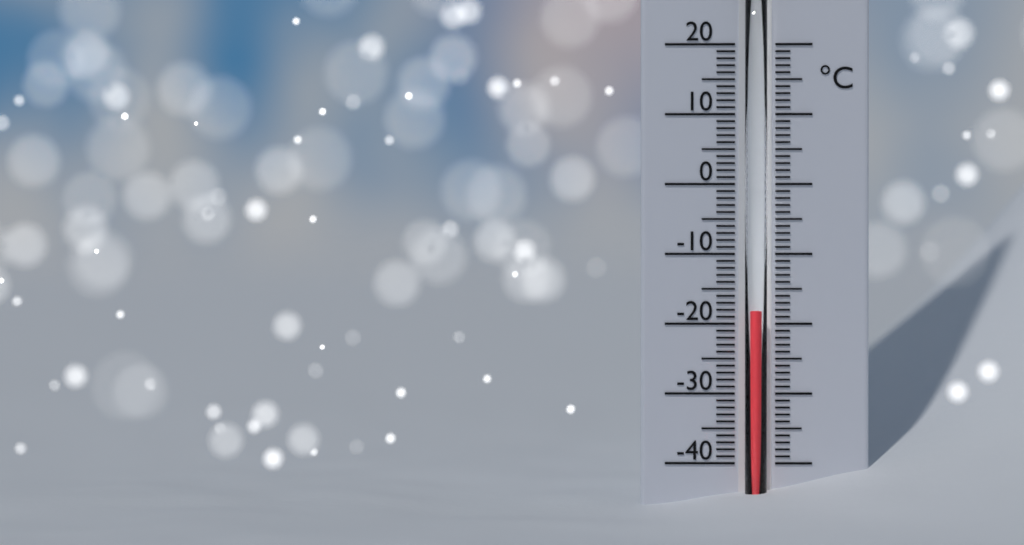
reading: -18 °C
